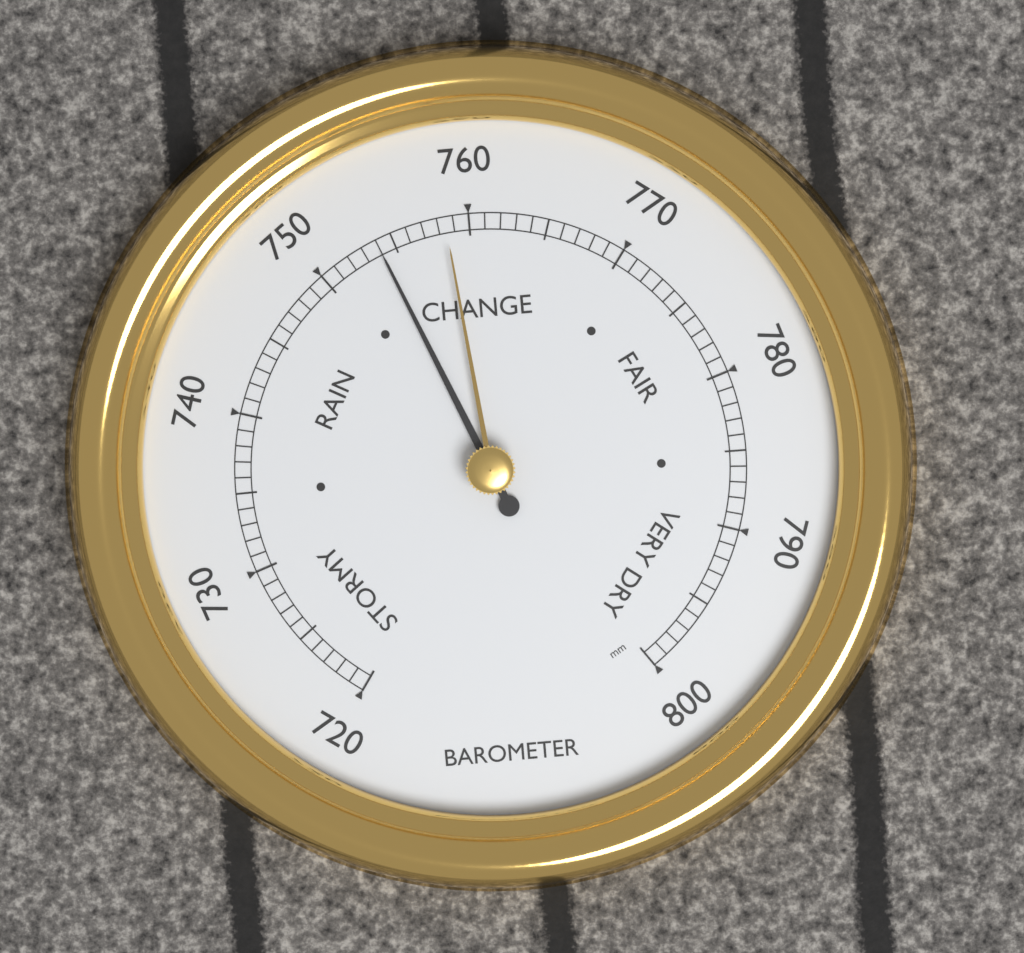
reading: 754 mm
